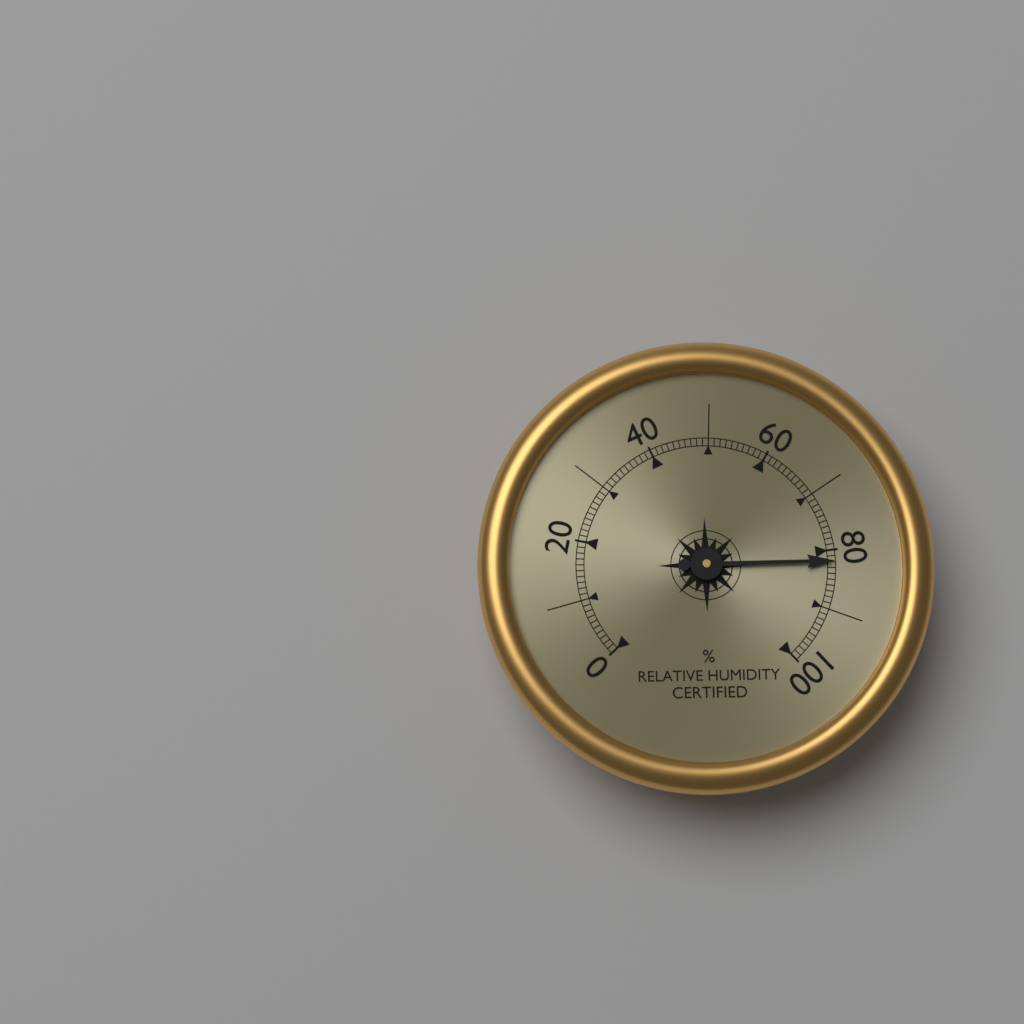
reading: 82 %
